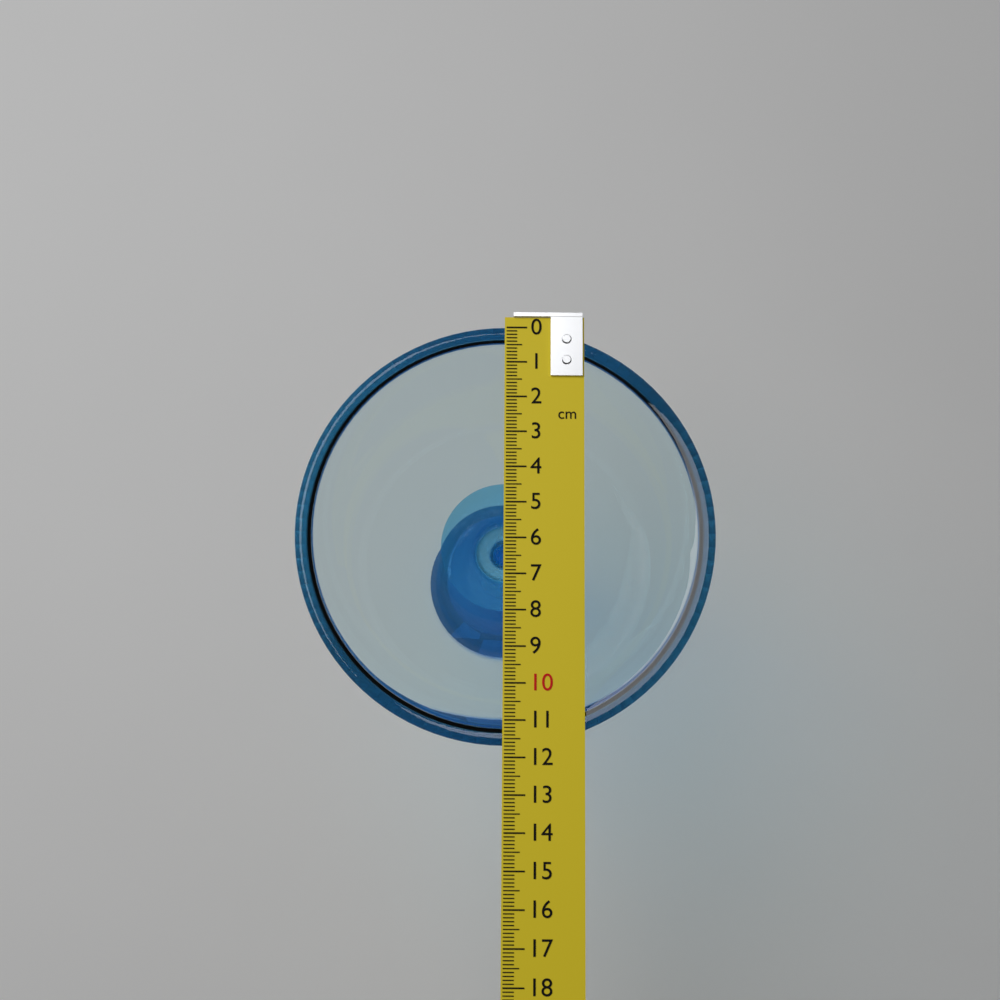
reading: 11.7 cm
